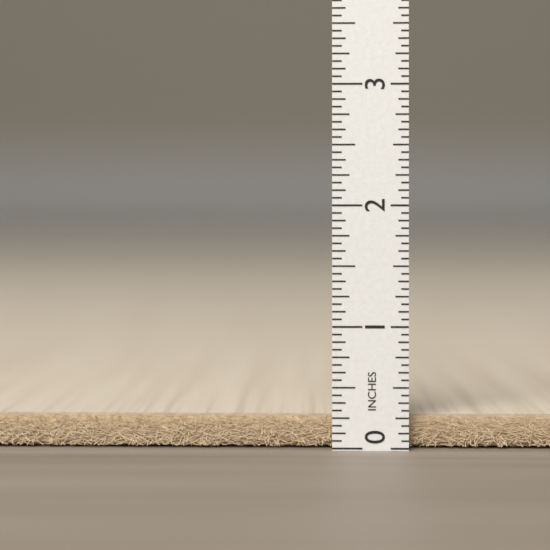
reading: 0.2500 in
